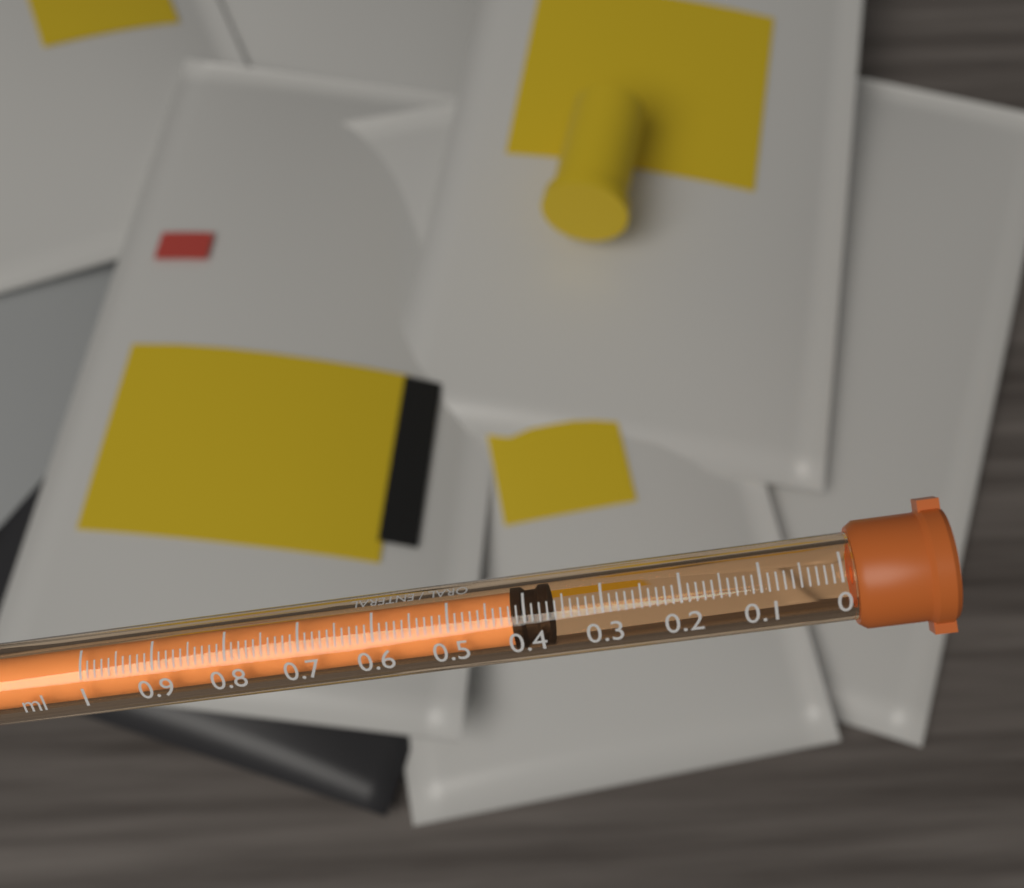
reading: 0.37 ml
